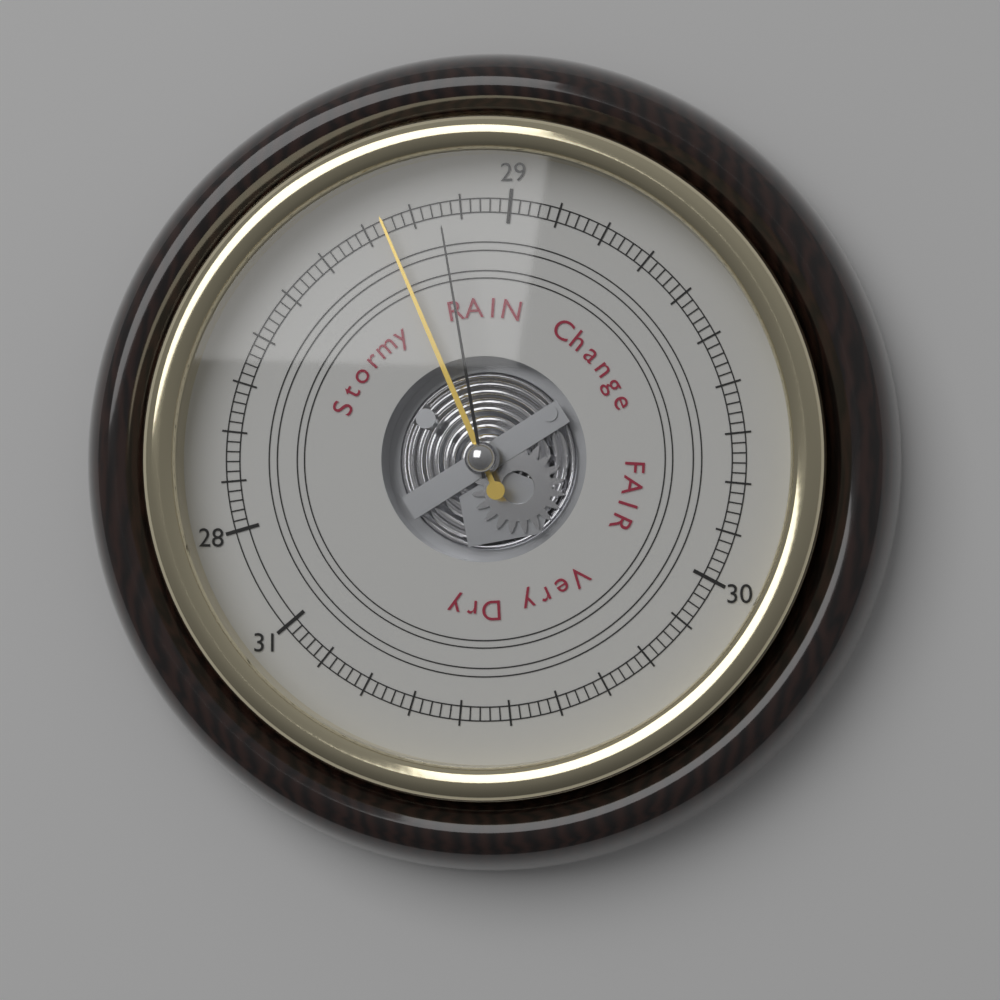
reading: 28.74 (no unit)
